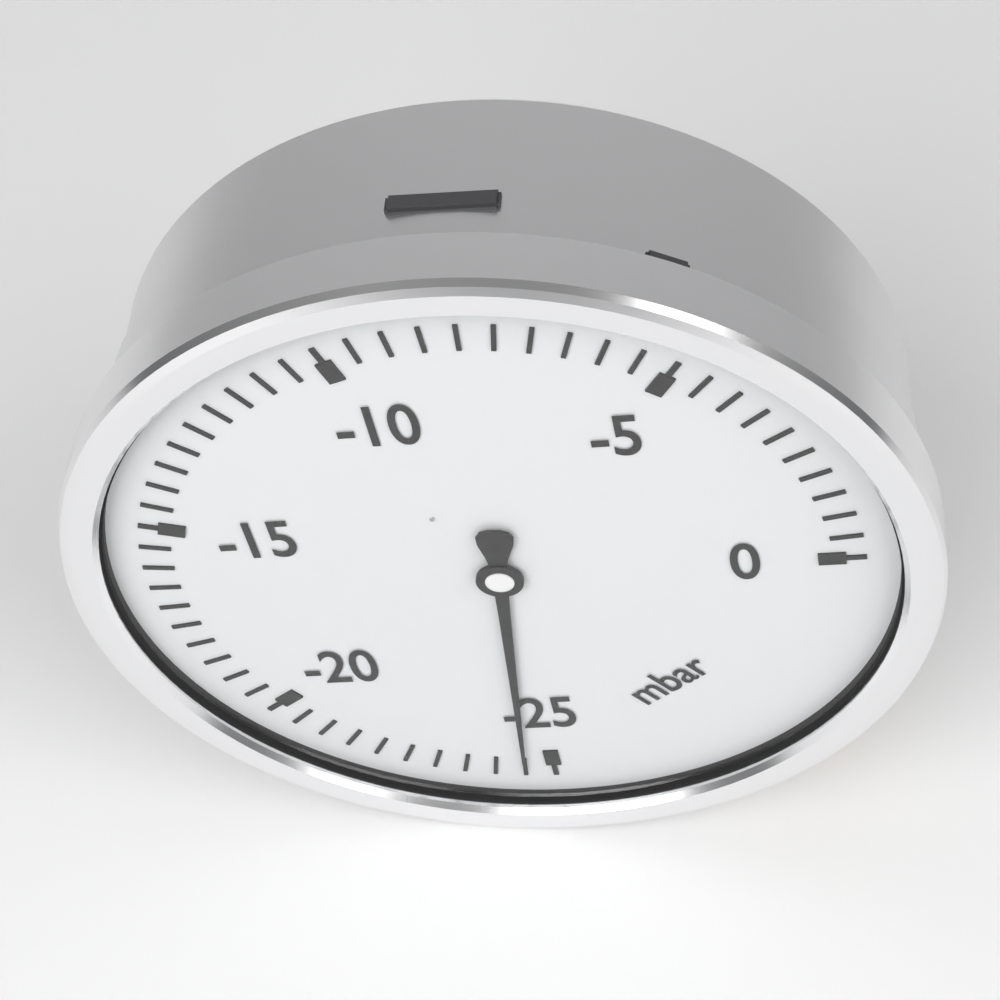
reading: -24.5 mbar
